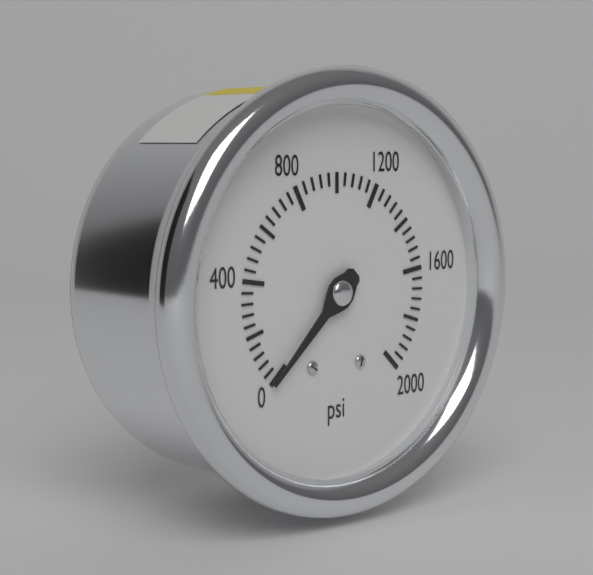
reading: 0 psi
